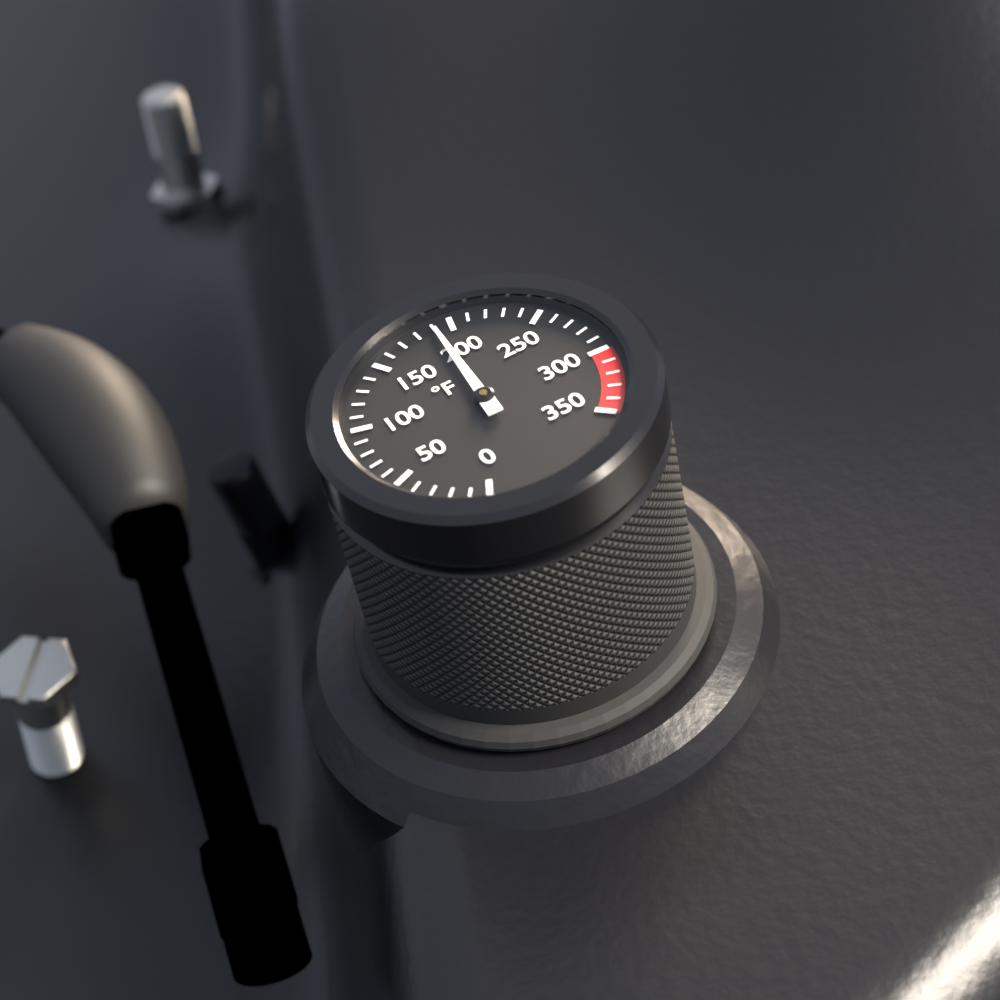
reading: 190 °F
